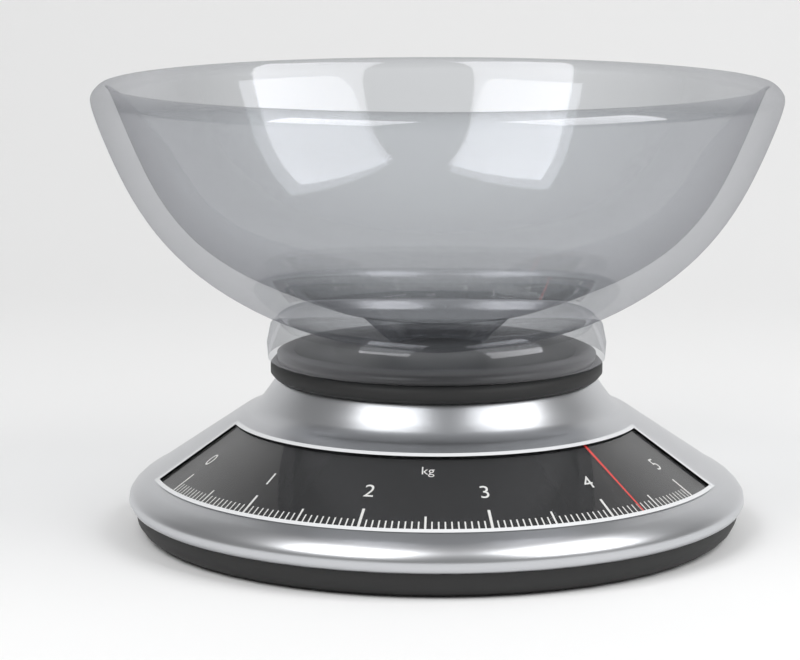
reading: 4.30 kg
